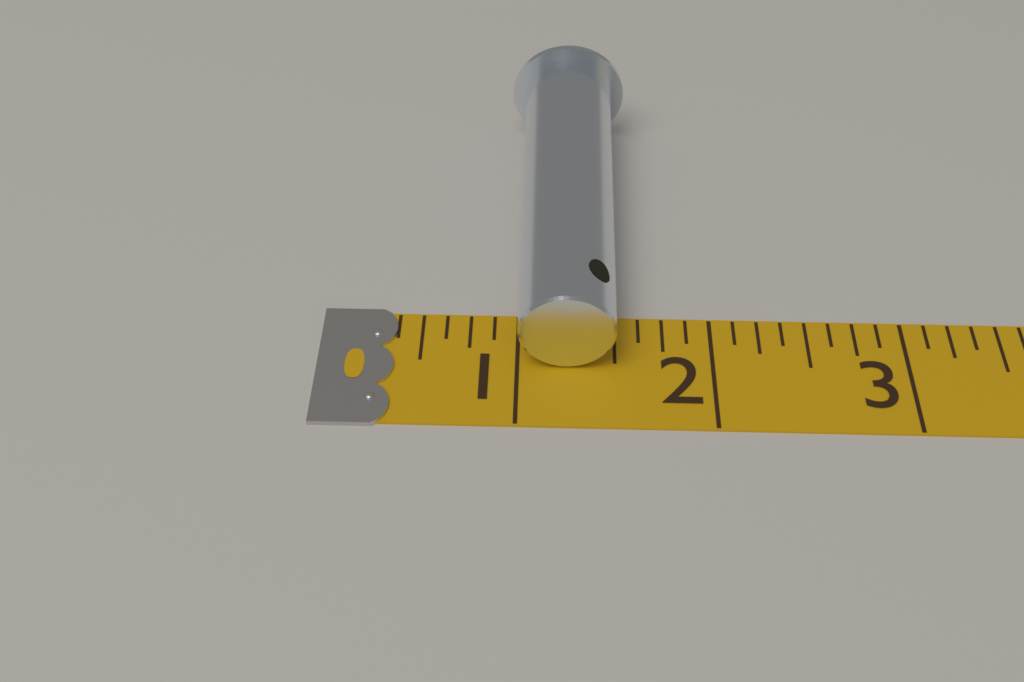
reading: 1.500 (no unit)
